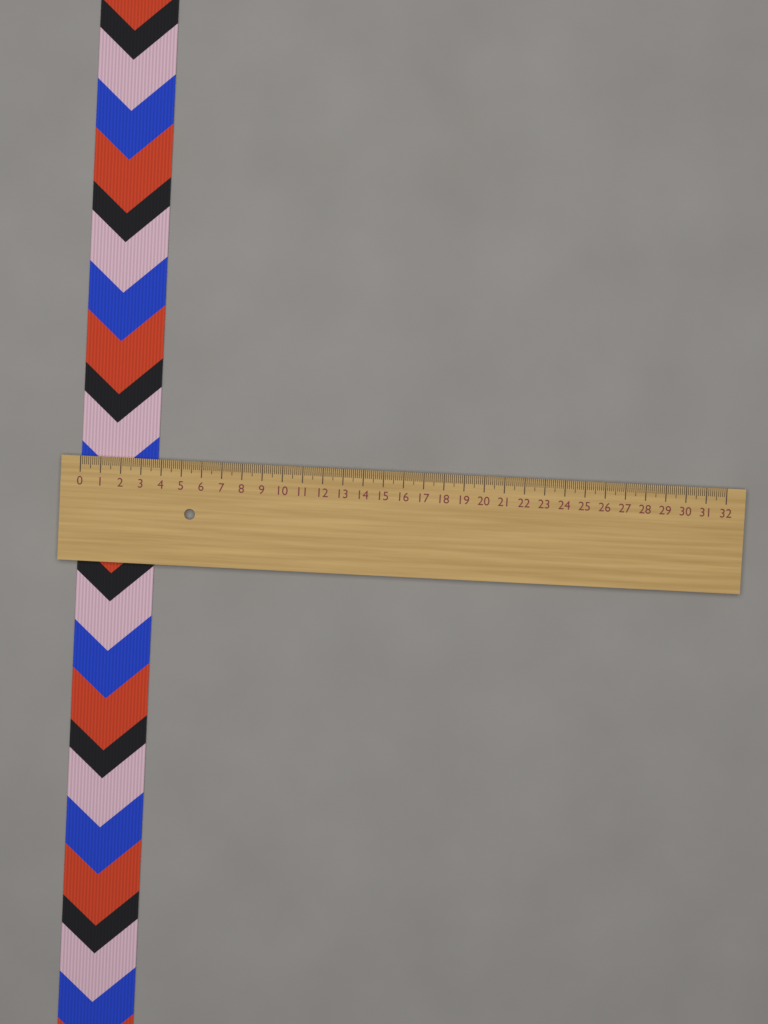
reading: 3.8 (no unit)
